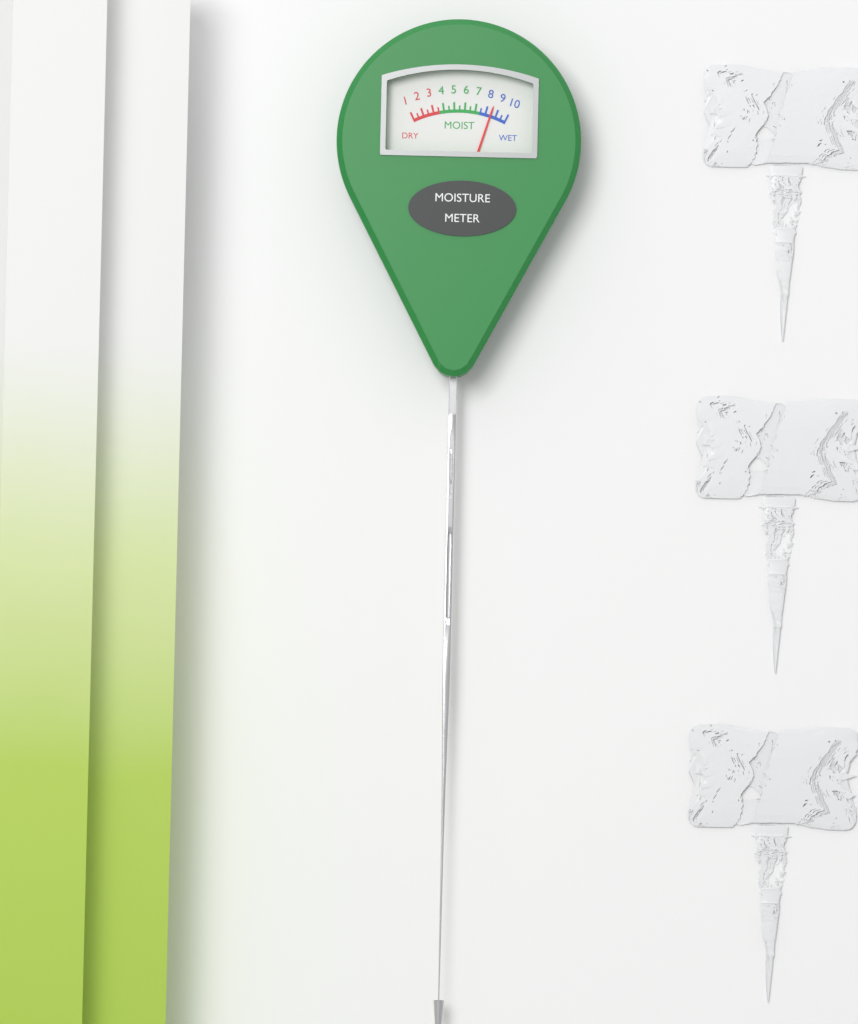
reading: 8.5 (no unit)
